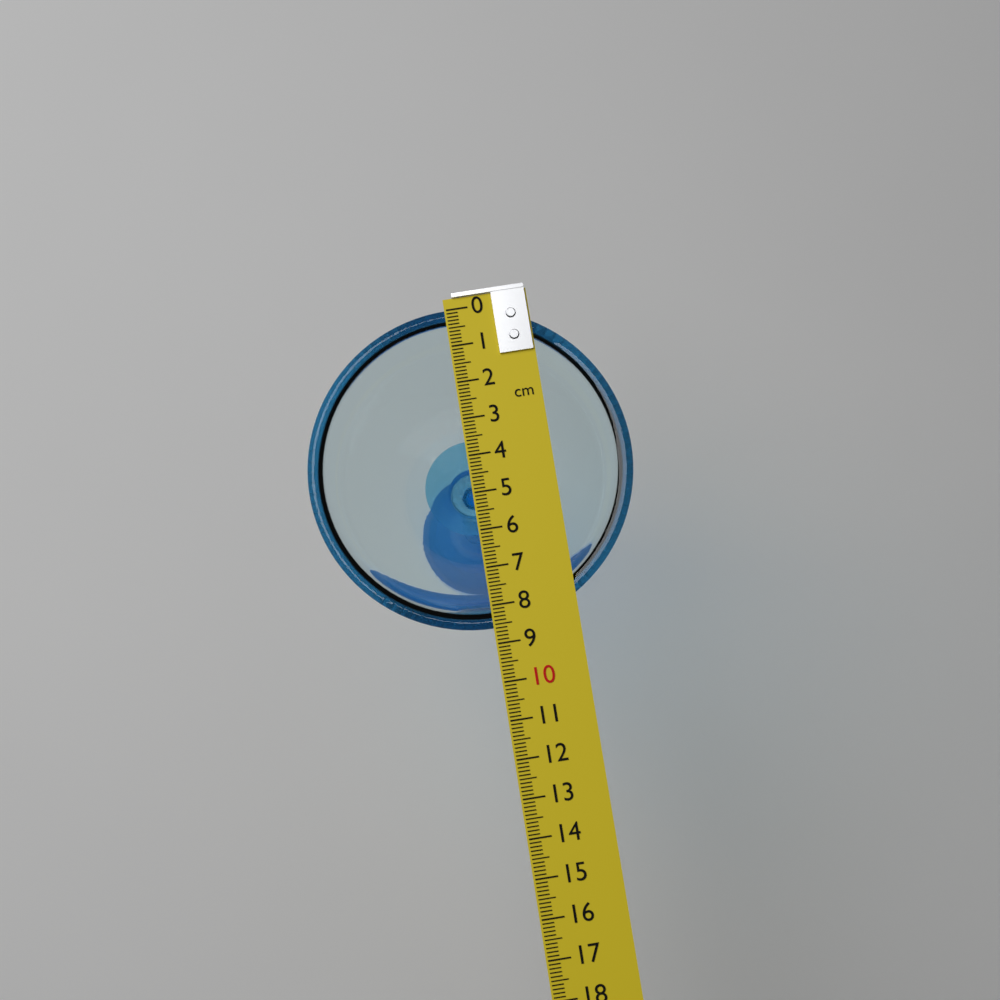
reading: 8.6 cm
